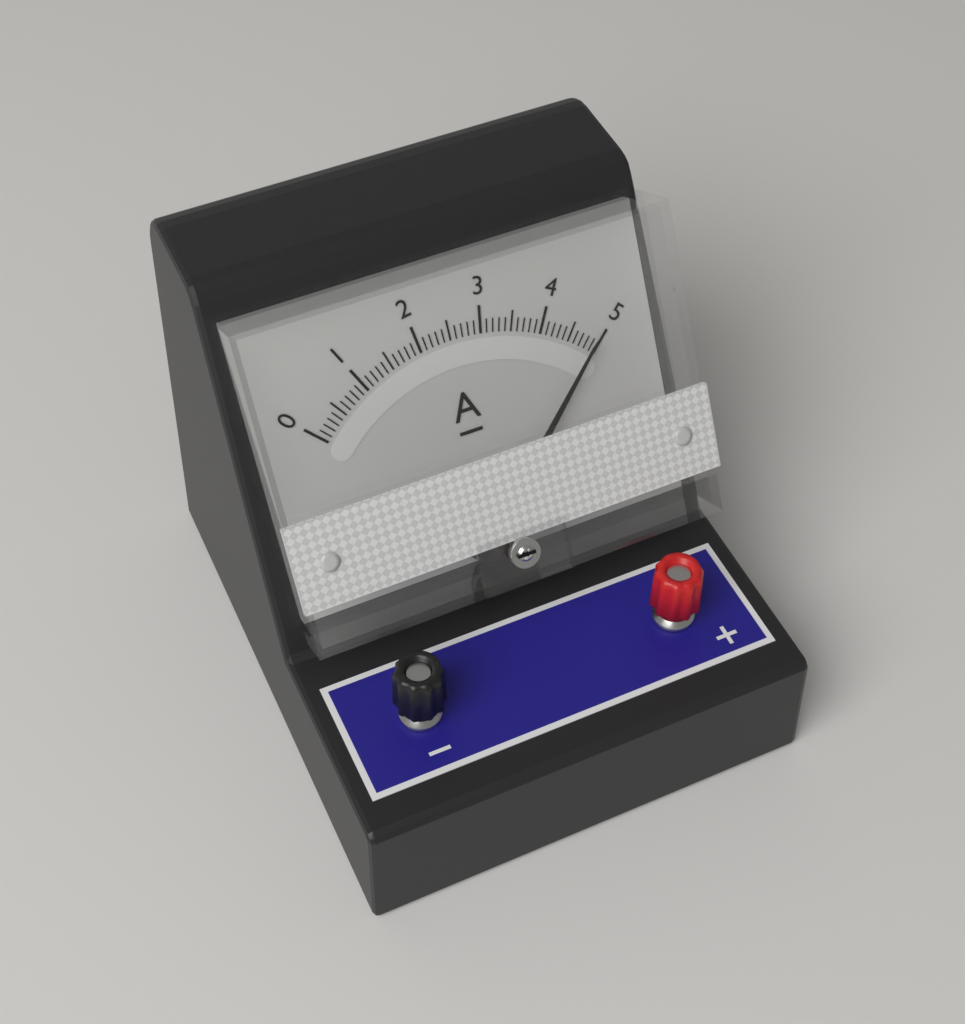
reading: 4.9 A
